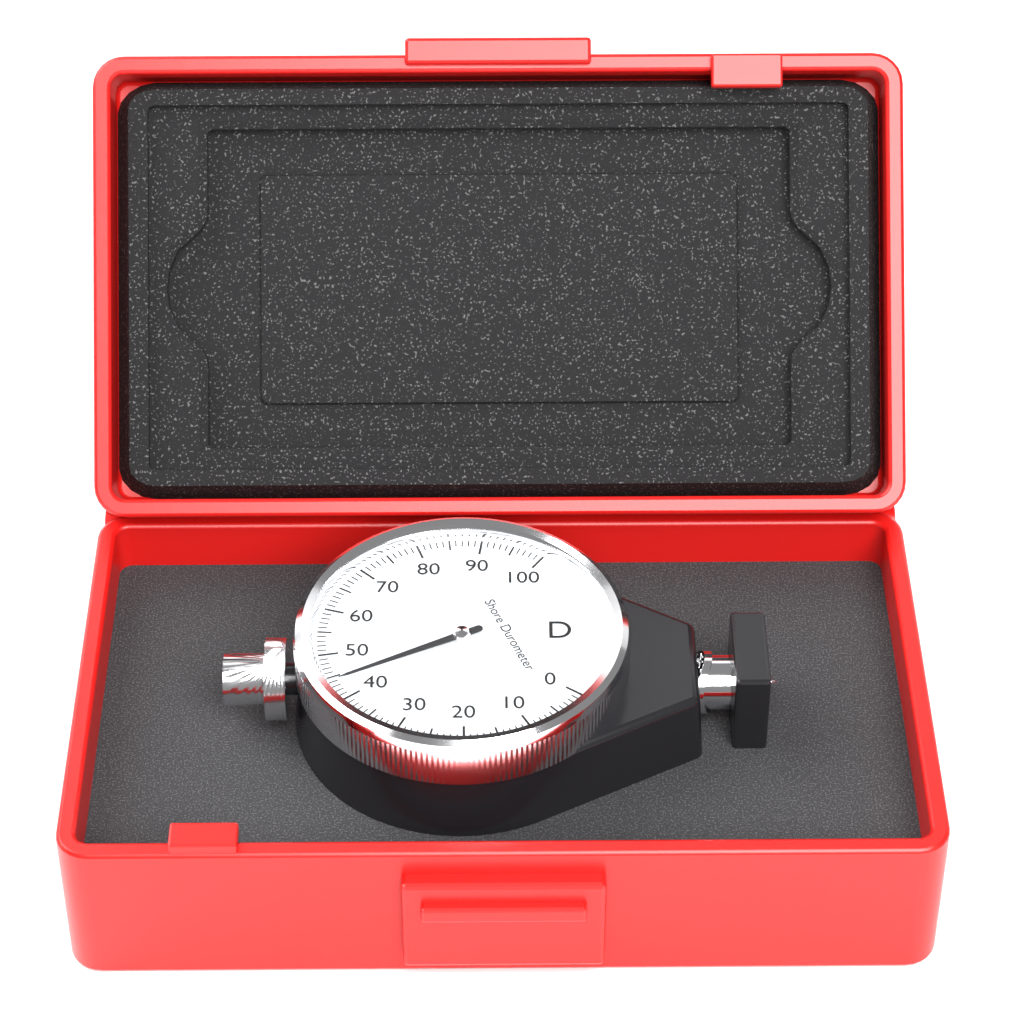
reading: 44 Shore D
